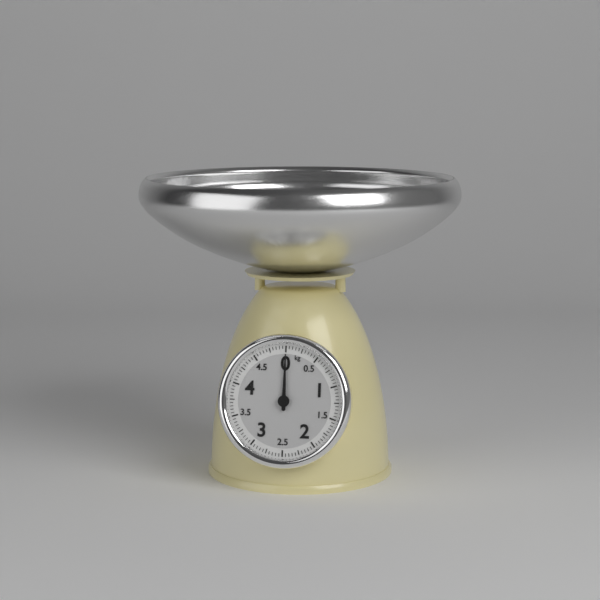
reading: 0.00 kg
